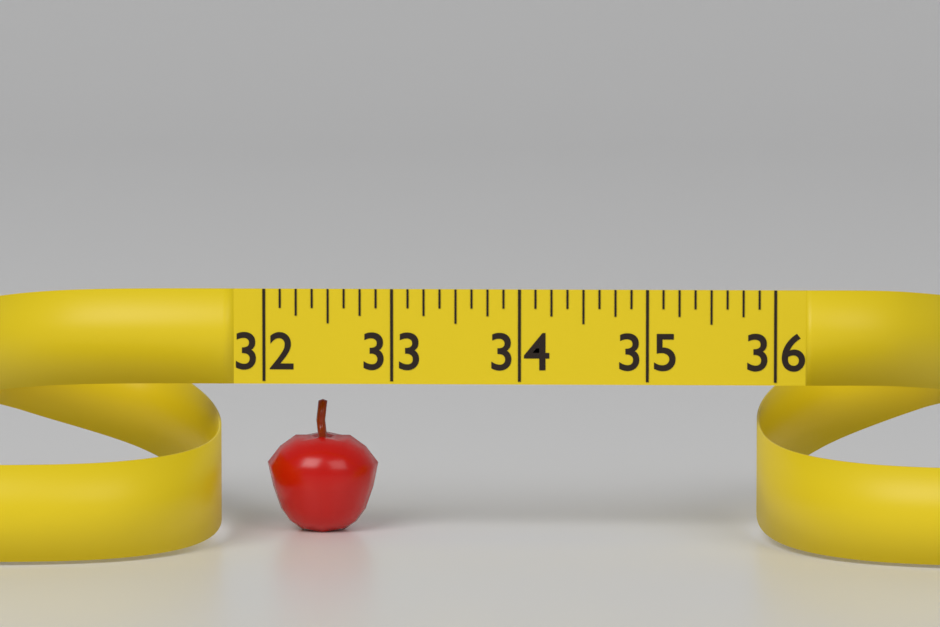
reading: 32.875 (no unit)
